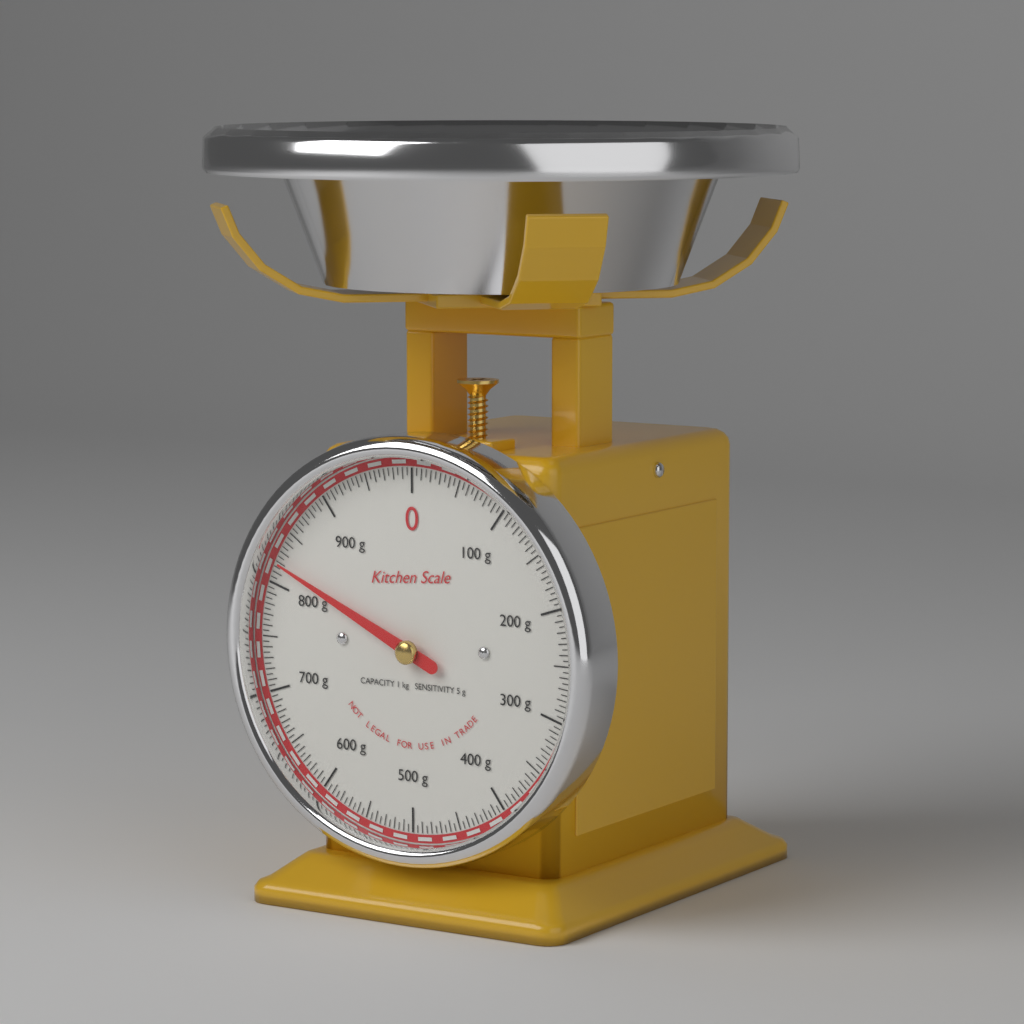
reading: 820 g
